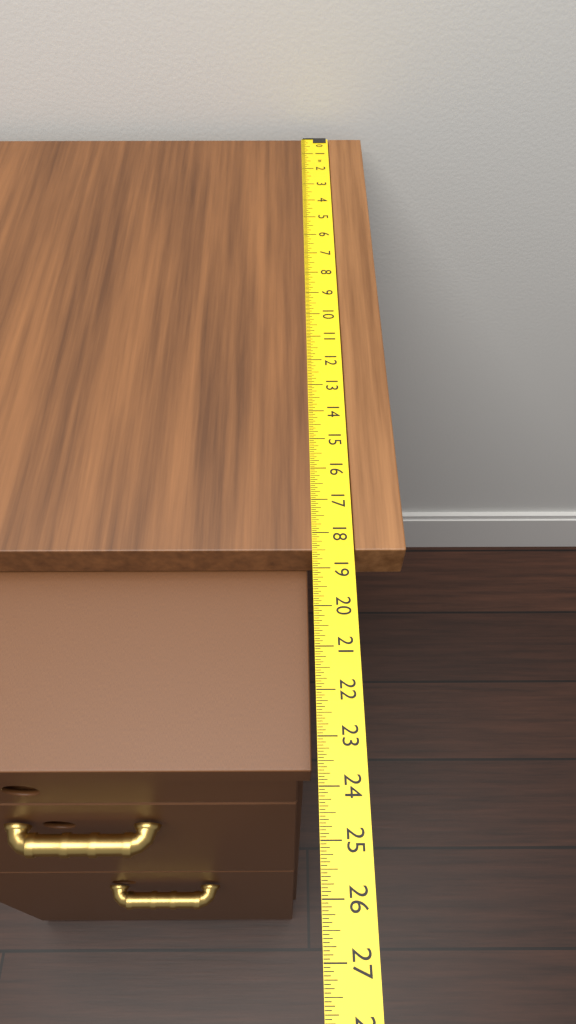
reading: 18.5000 in
